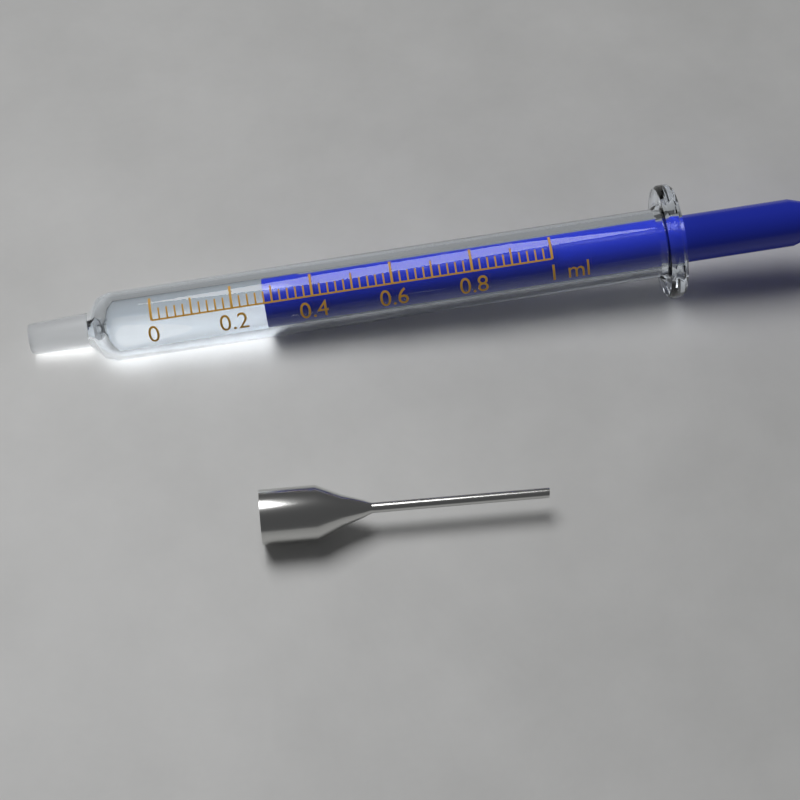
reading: 0.28 ml
